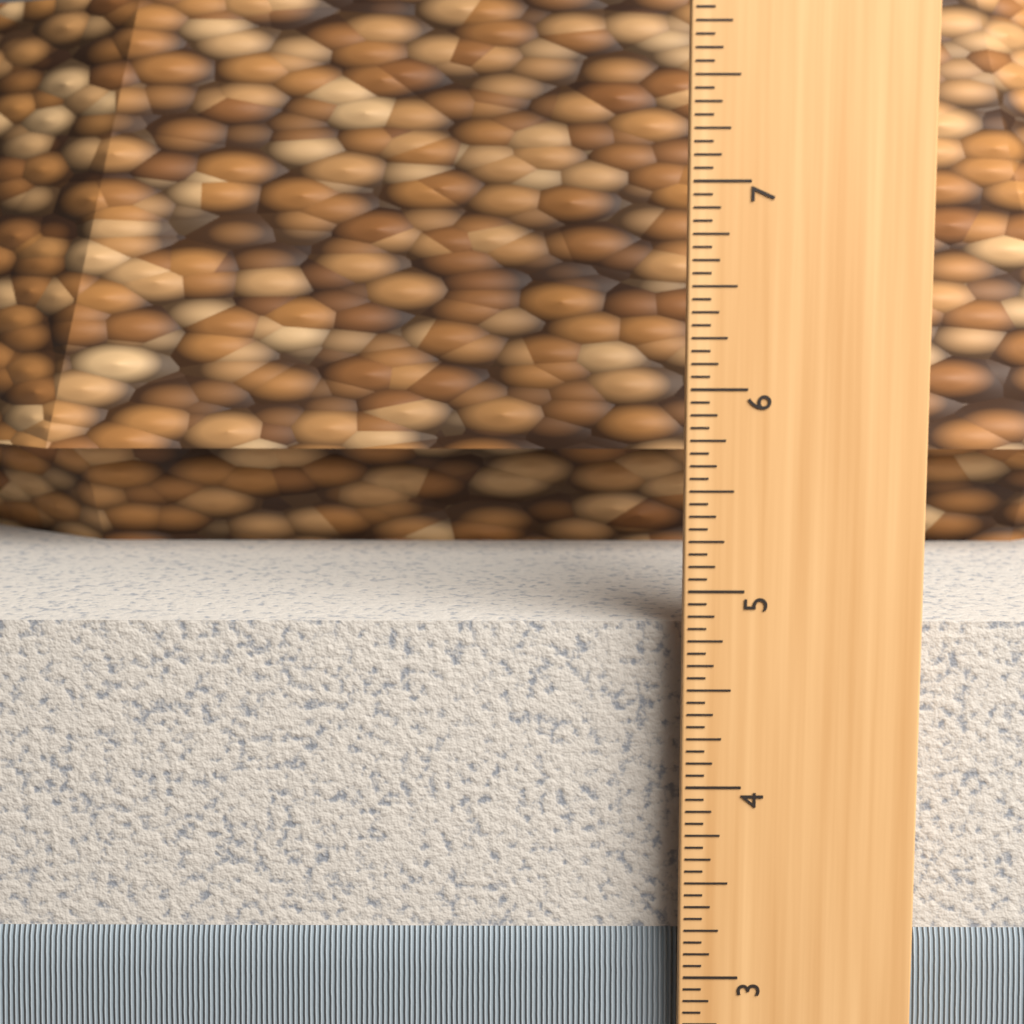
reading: 4.8125 in
